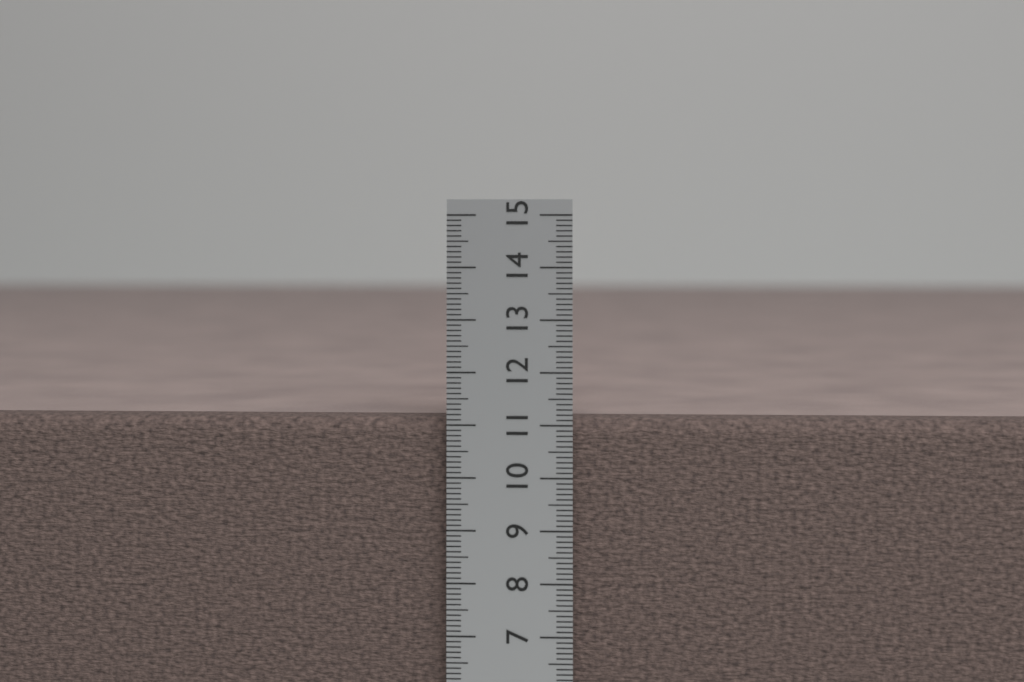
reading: 11.1 cm
